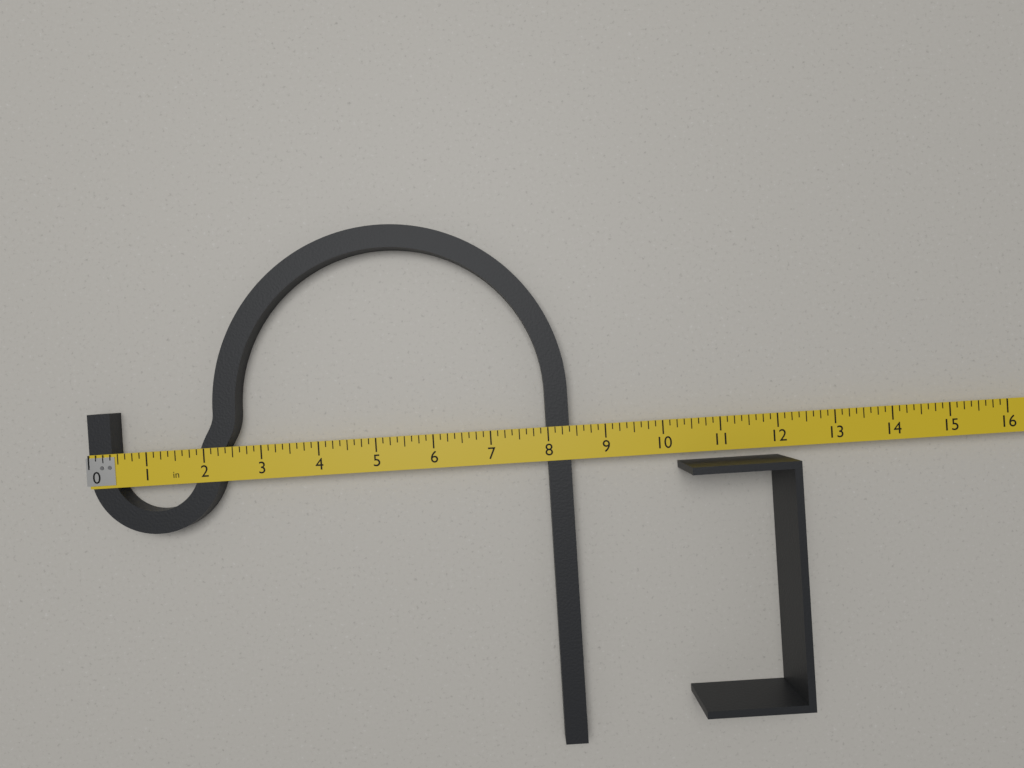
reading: 8.375 in
